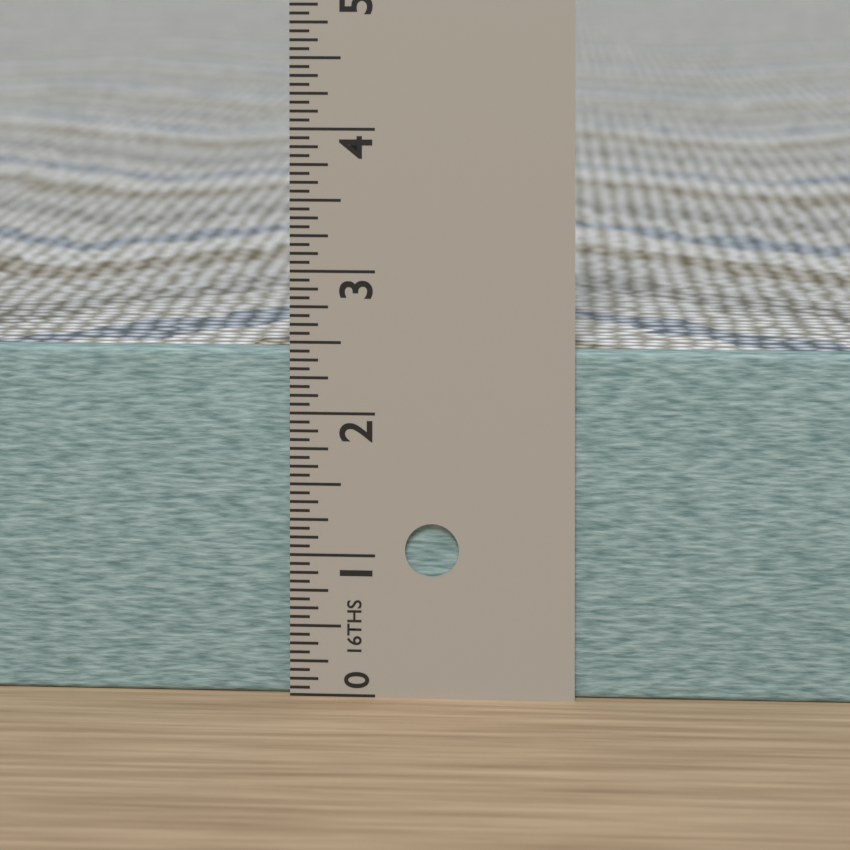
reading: 2.4375 in
